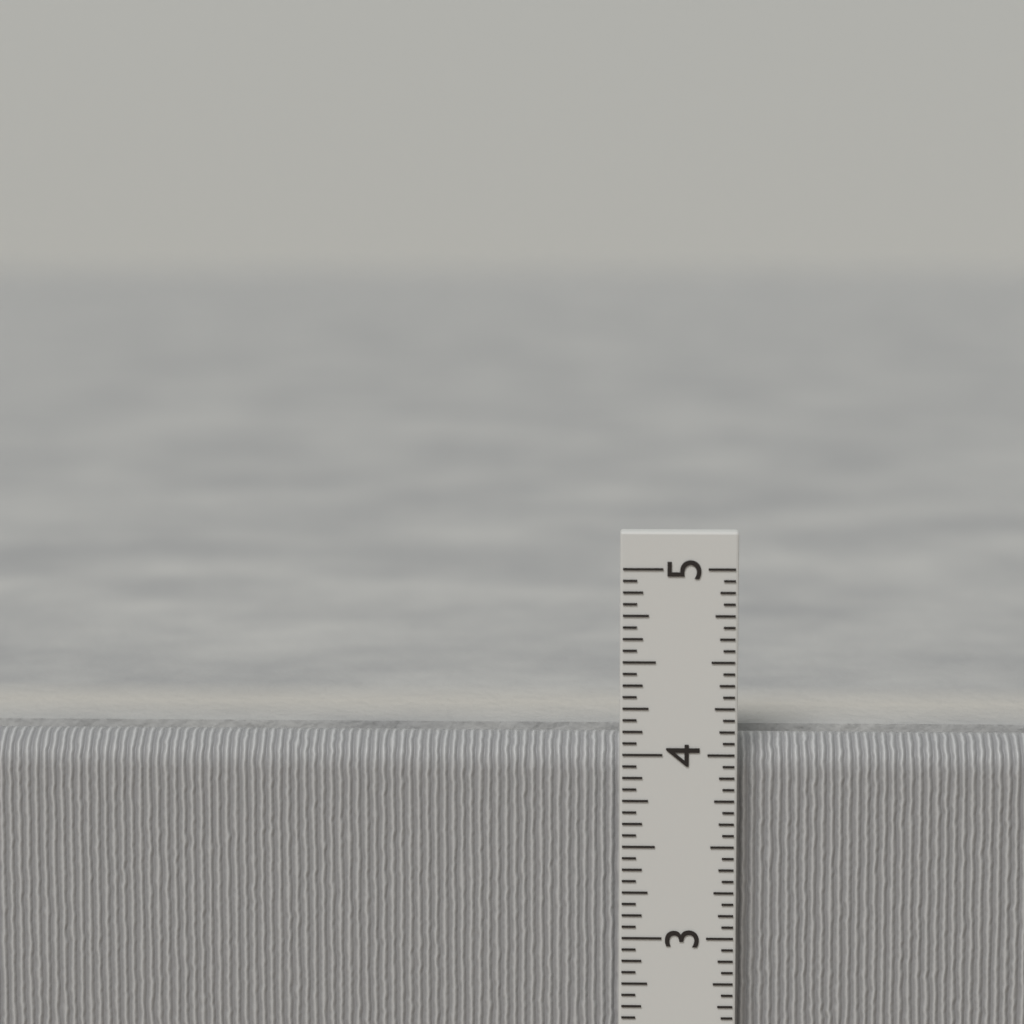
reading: 4.0625 in
